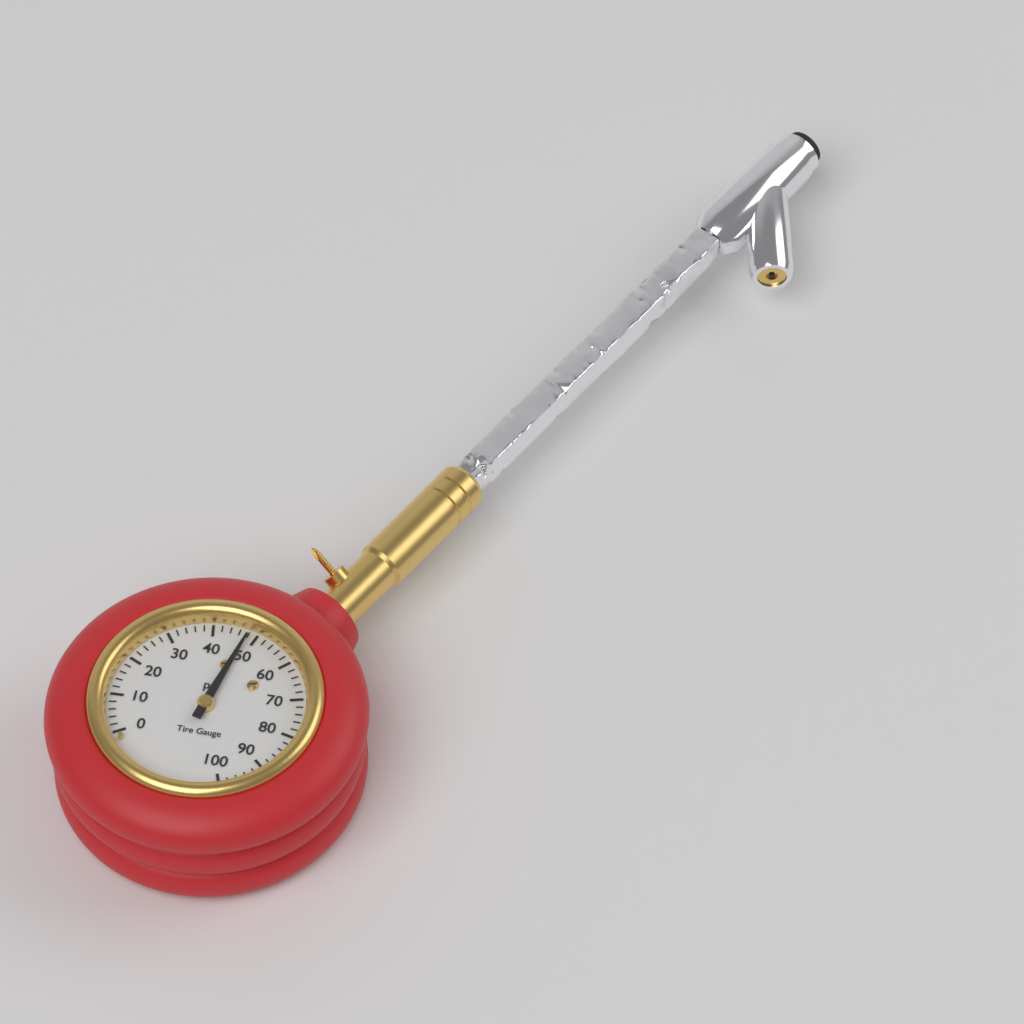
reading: 48 psi
